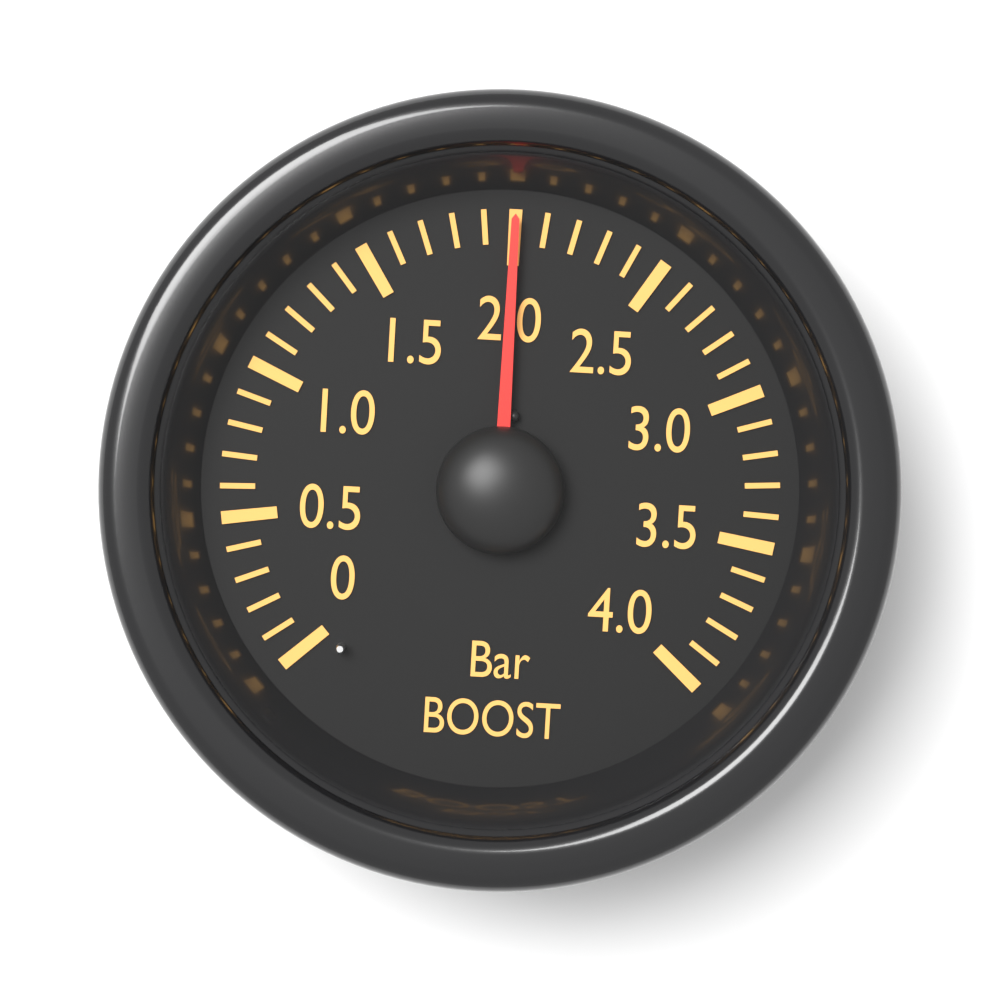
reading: 2.0 bar
